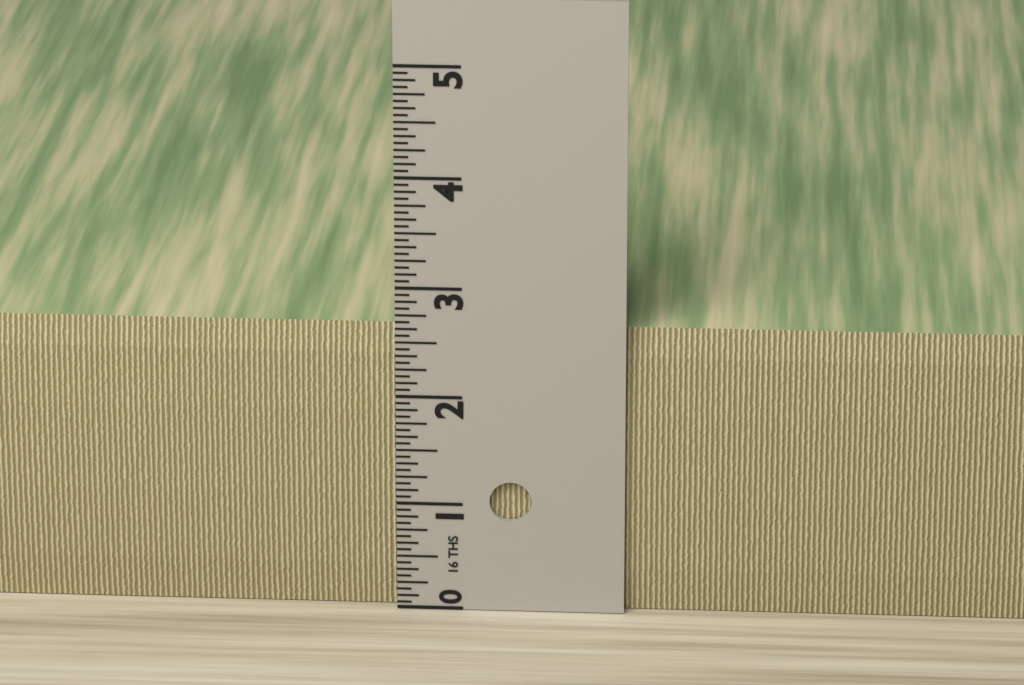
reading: 2.6250 in
